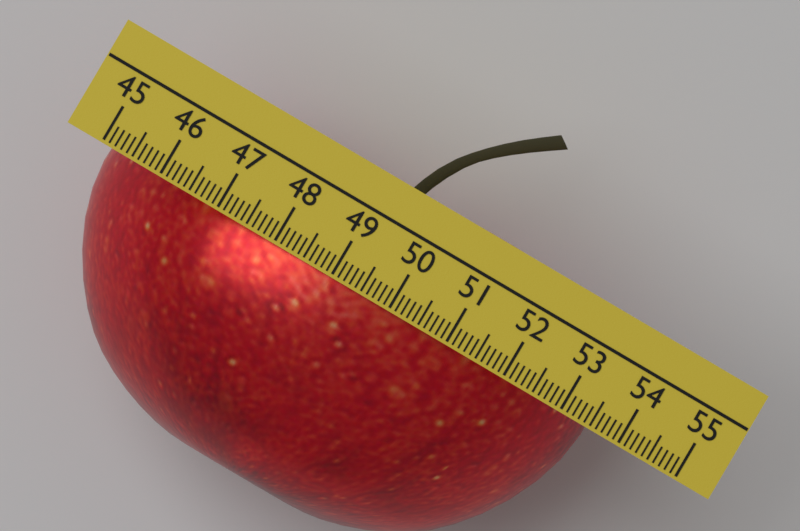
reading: 53.5 (no unit)
